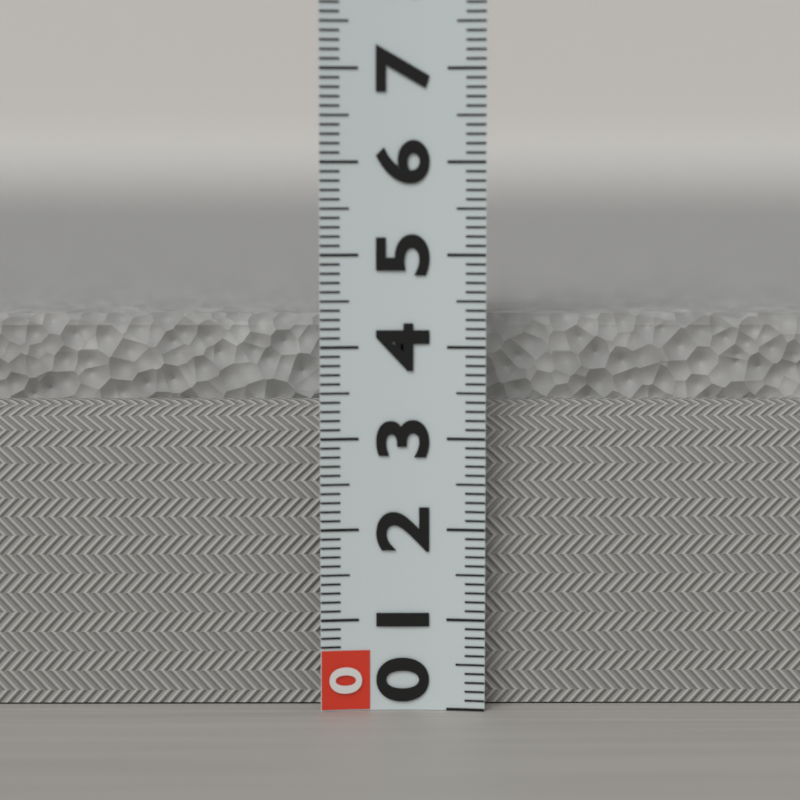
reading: 4.3 (no unit)
